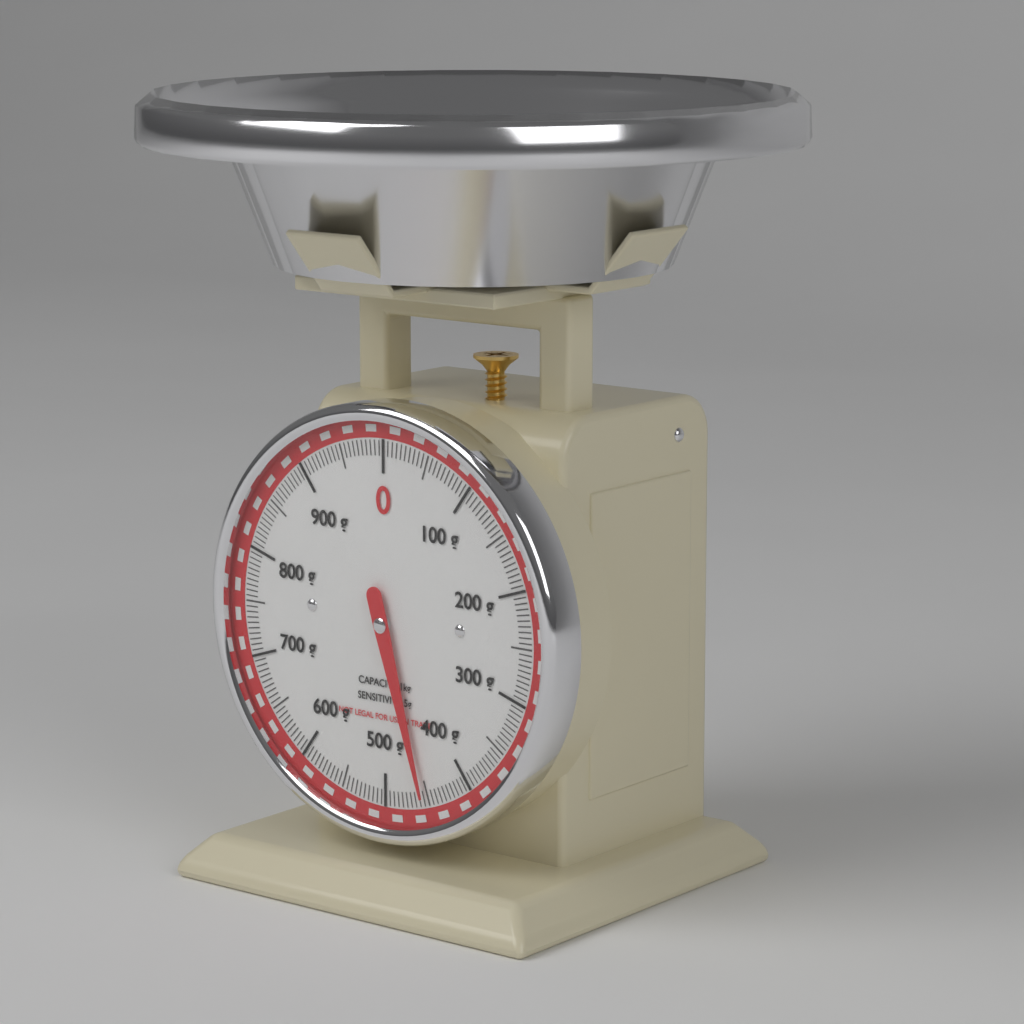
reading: 455 g
